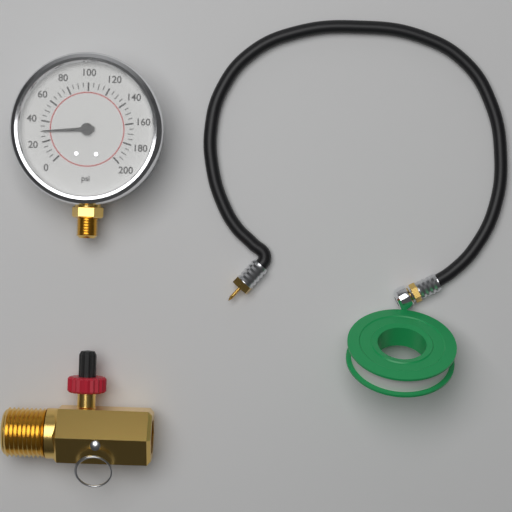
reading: 30 psi
